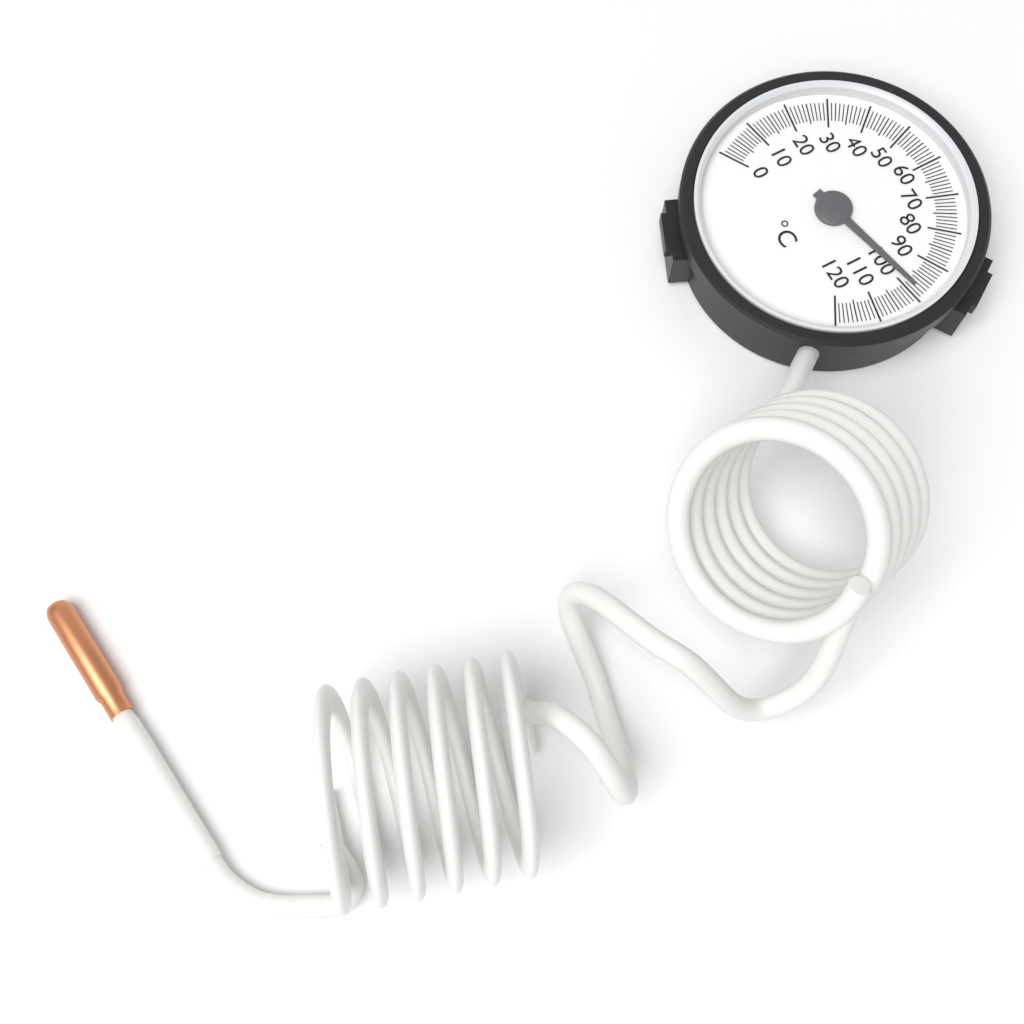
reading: 98 °C
